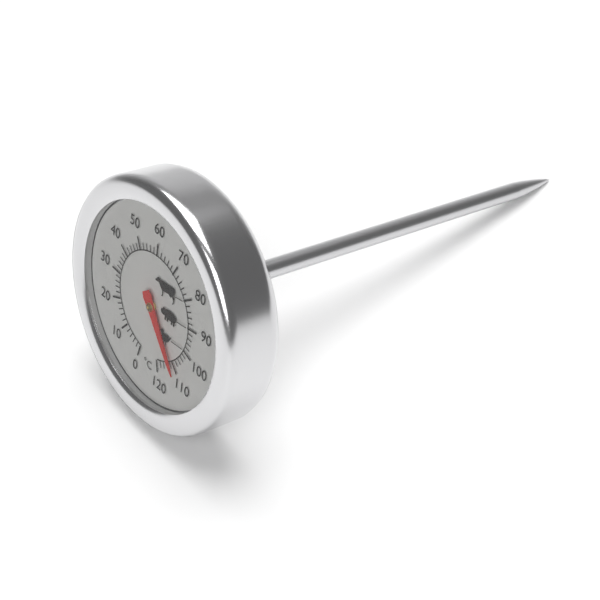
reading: 112 °C
